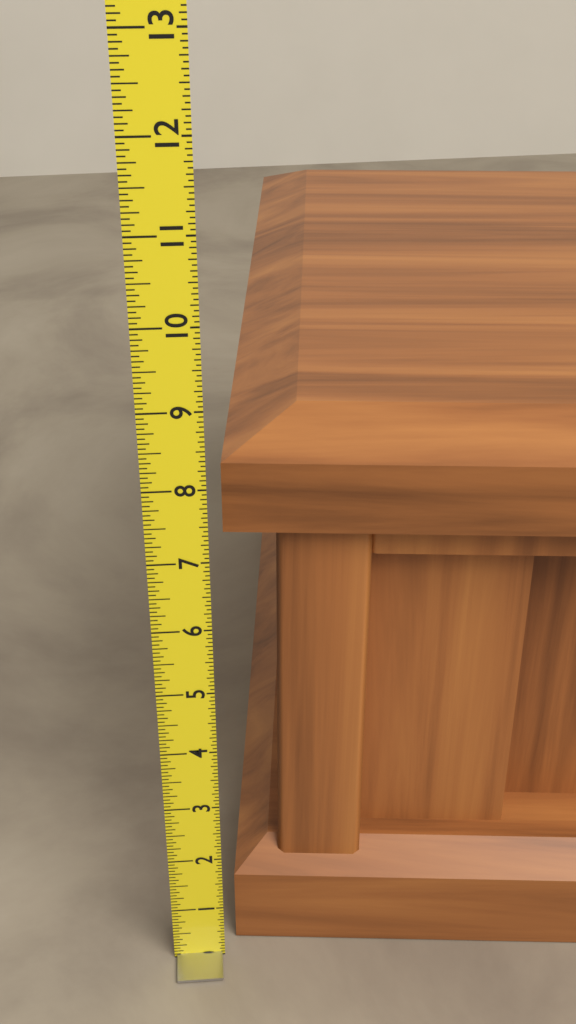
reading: 8.5625 (no unit)
